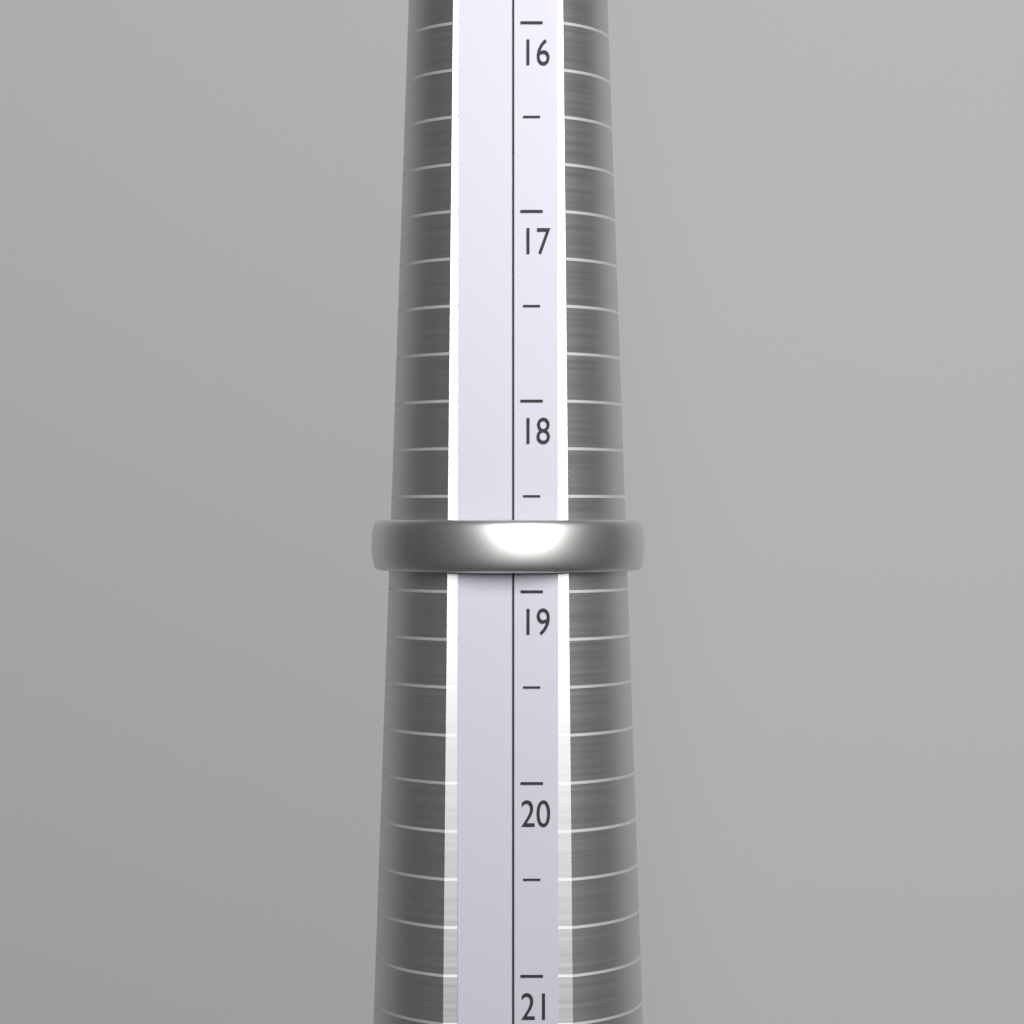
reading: 18.9 (no unit)
